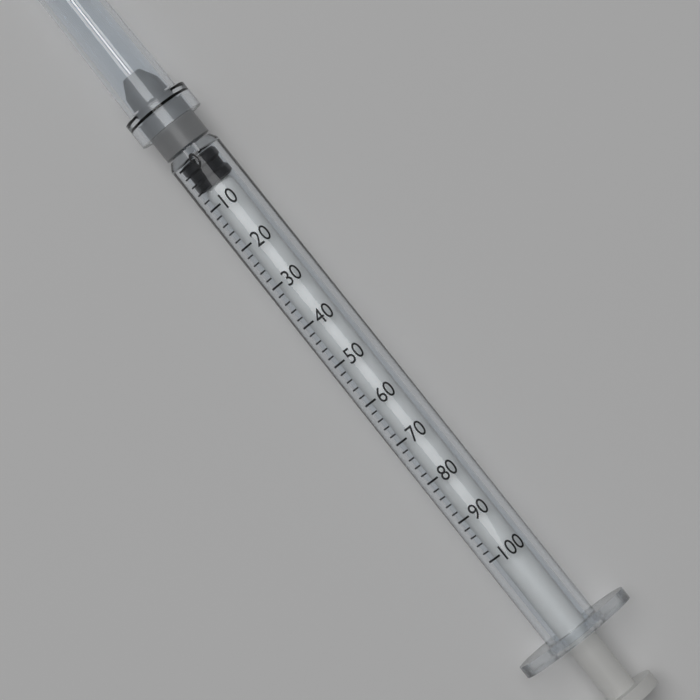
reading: 0 (no unit)
